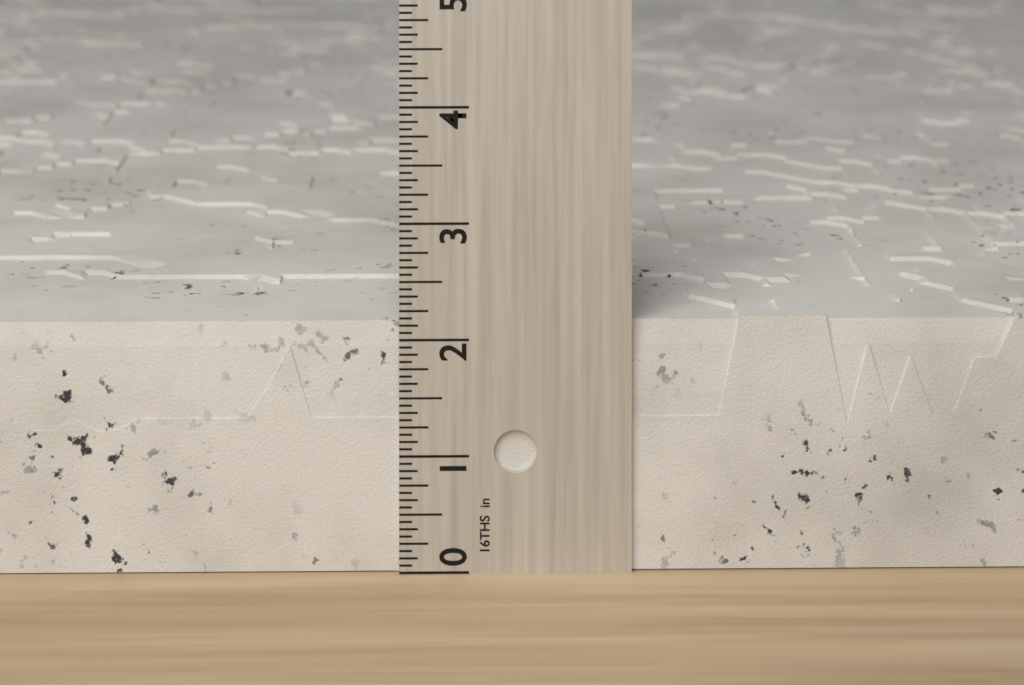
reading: 2.1875 in
